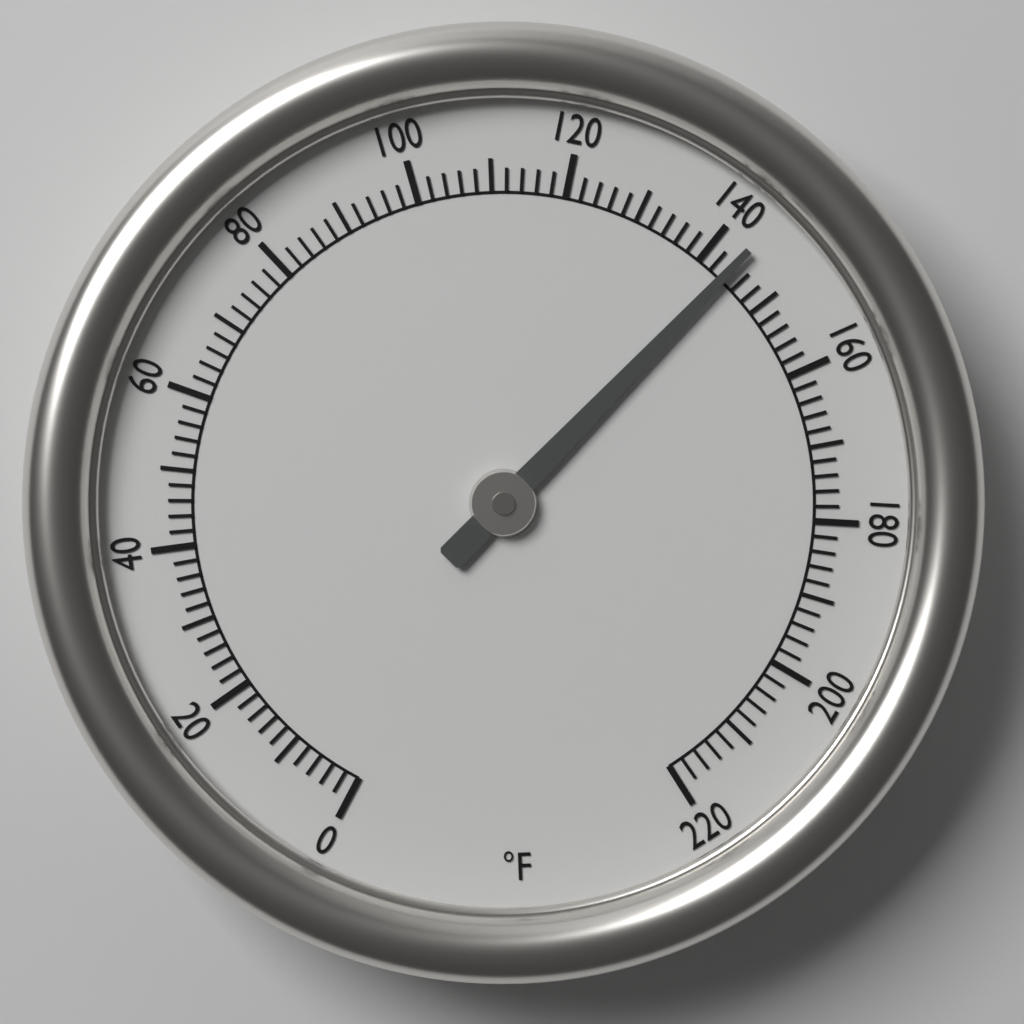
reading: 144 °F
